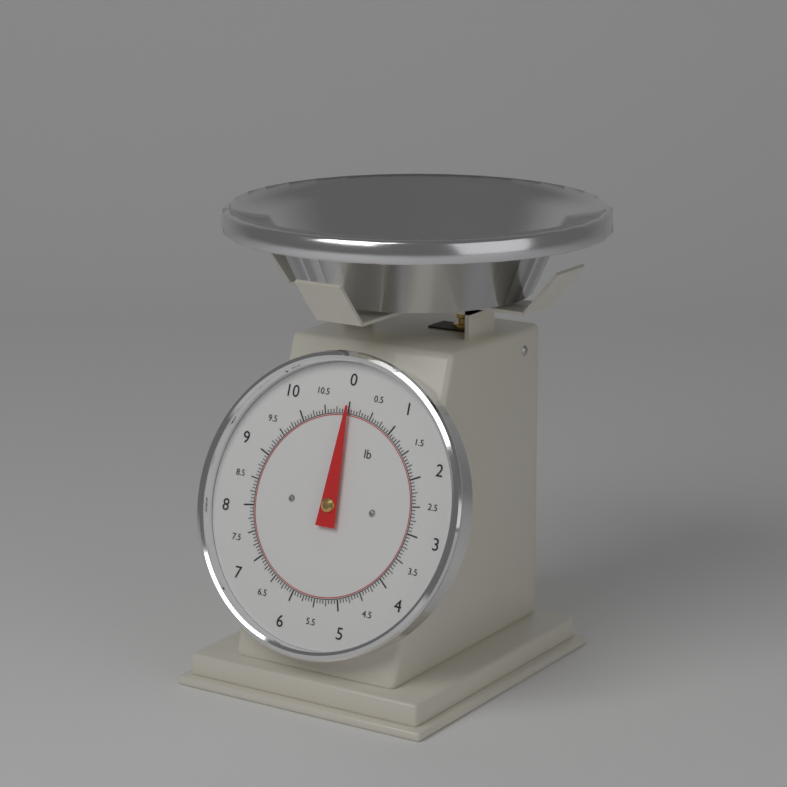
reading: 0.0000 lb
